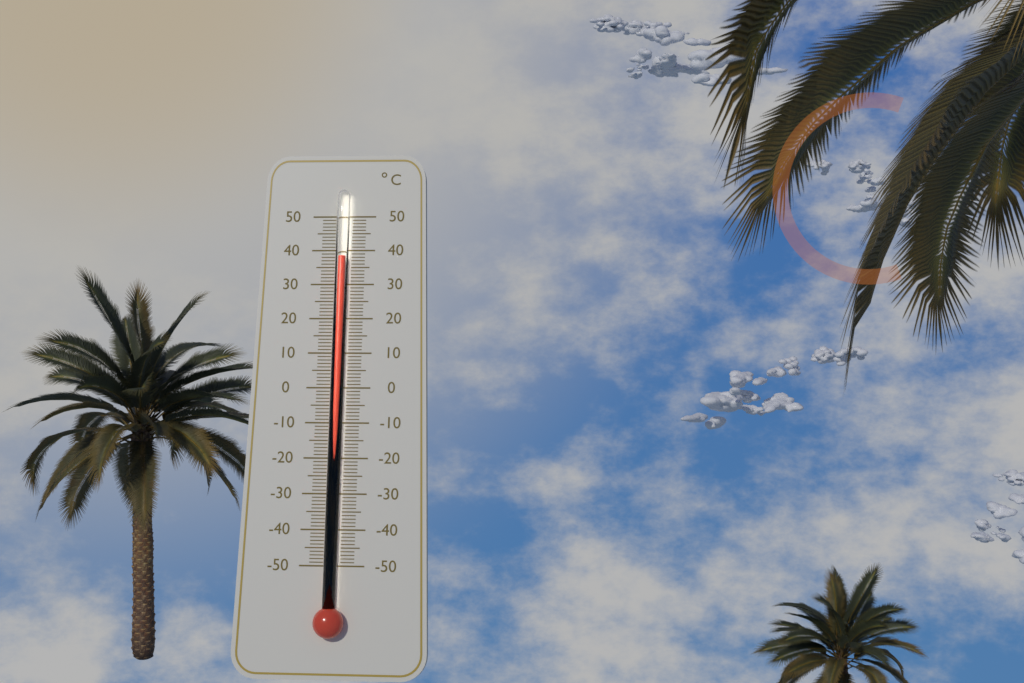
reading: 38 °C
